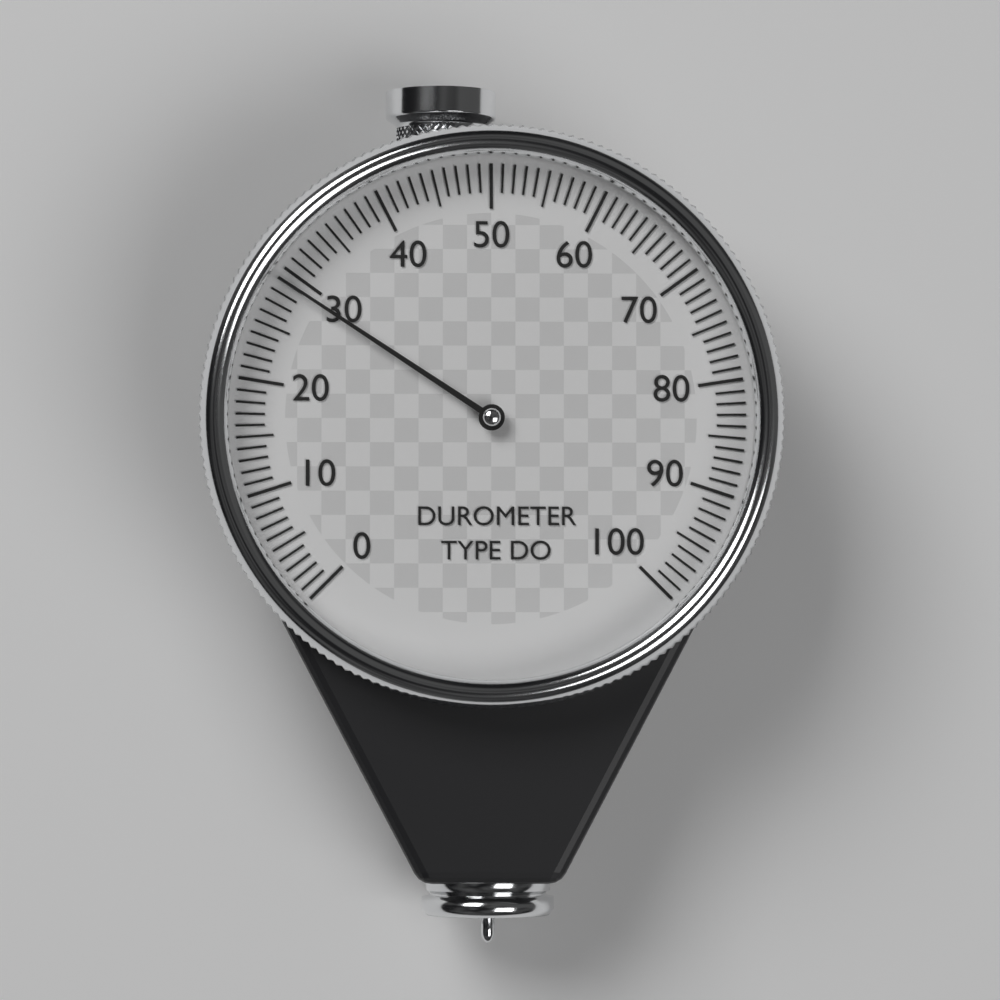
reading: 29 (no unit)
